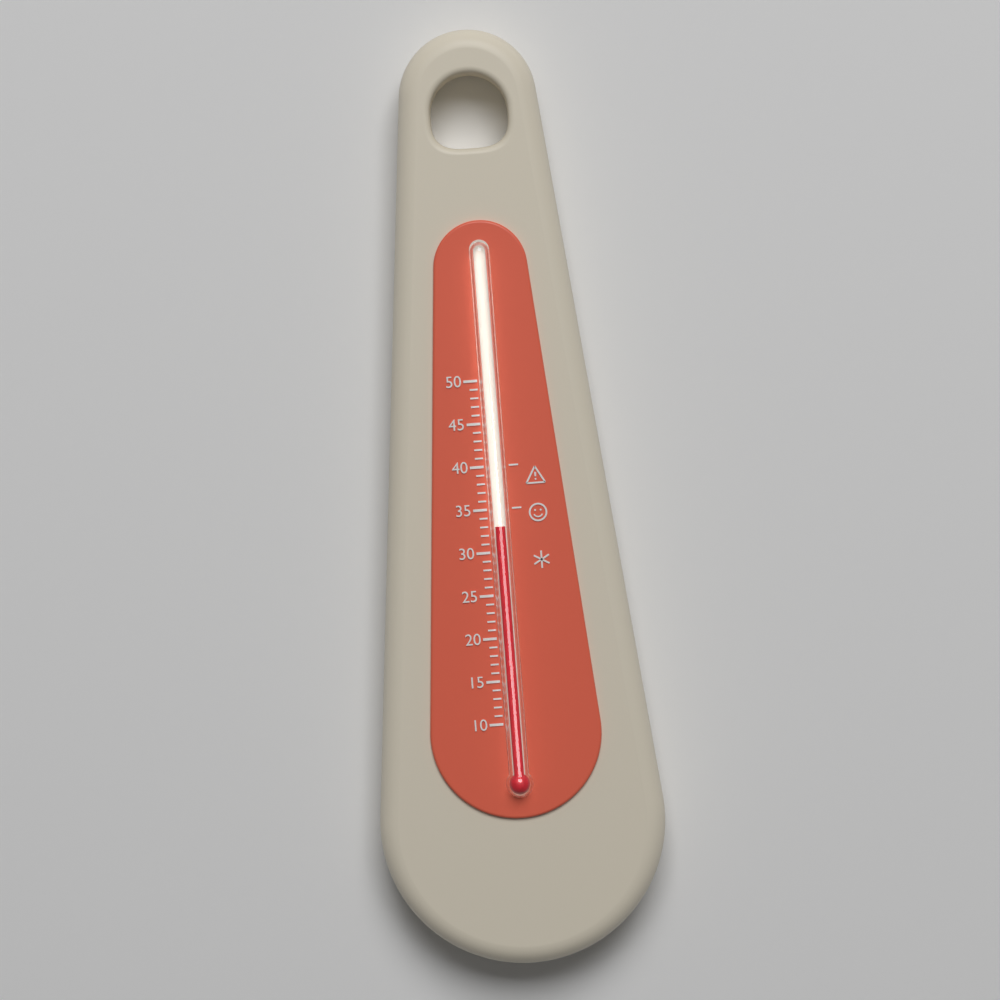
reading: 33 (no unit)
